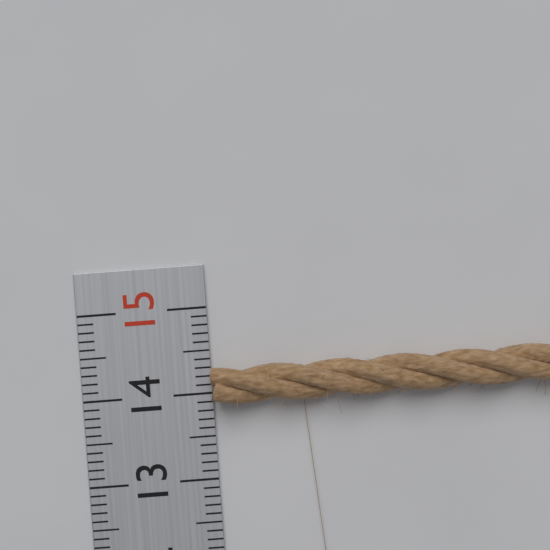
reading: 14.3 (no unit)
